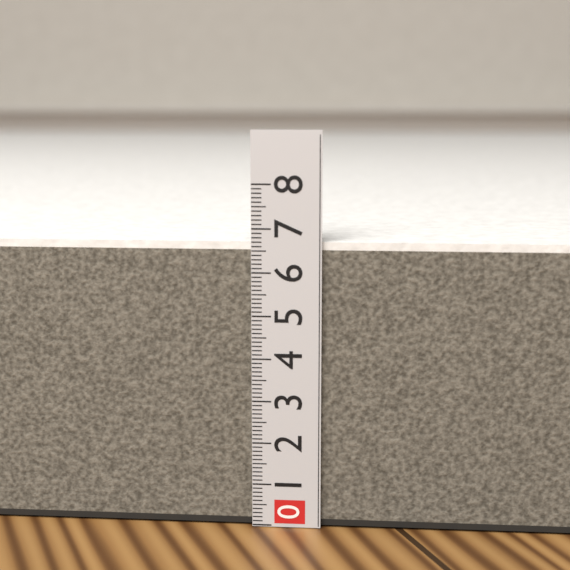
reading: 6.7 (no unit)
